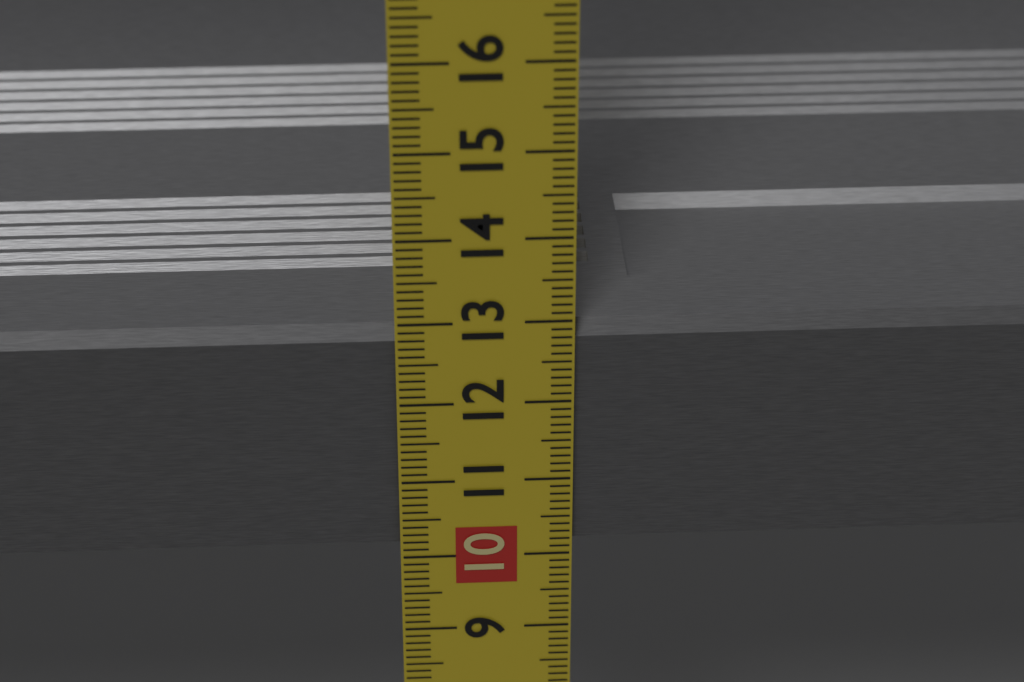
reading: 12.9 cm
